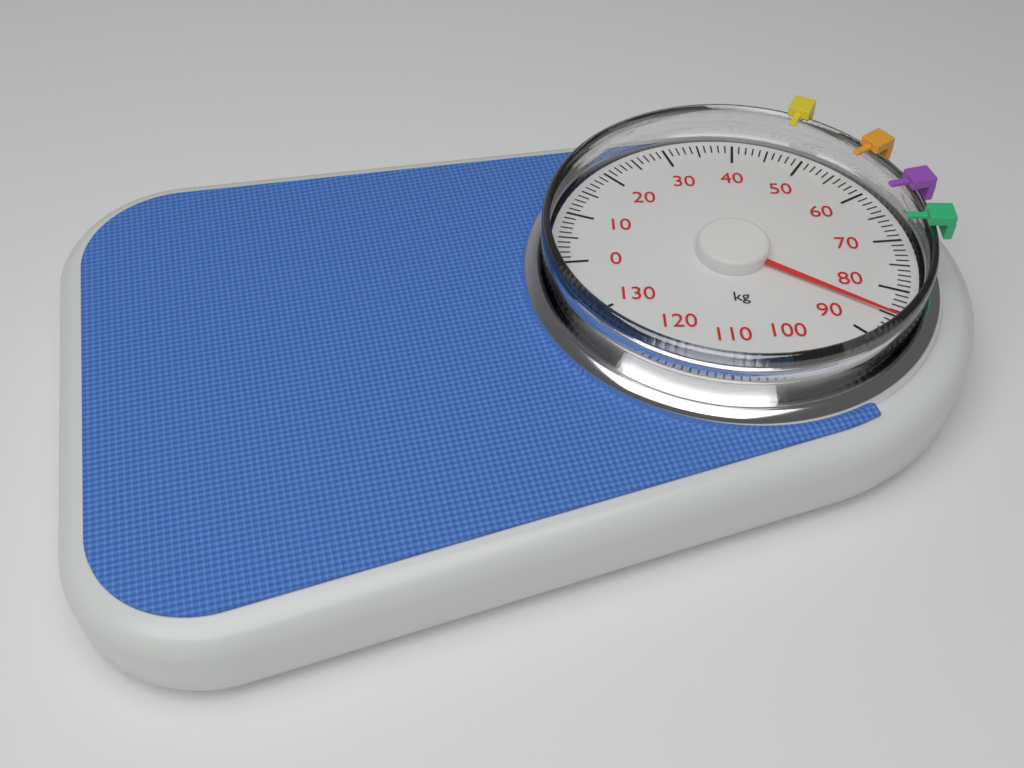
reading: 85 kg
